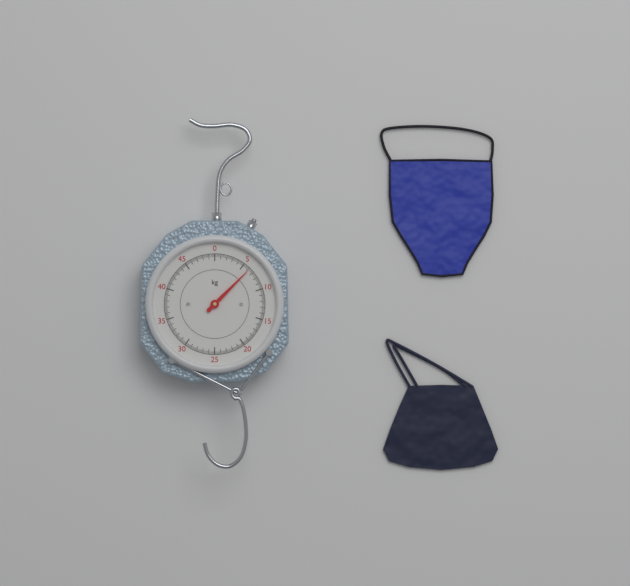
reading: 6.2 kg
